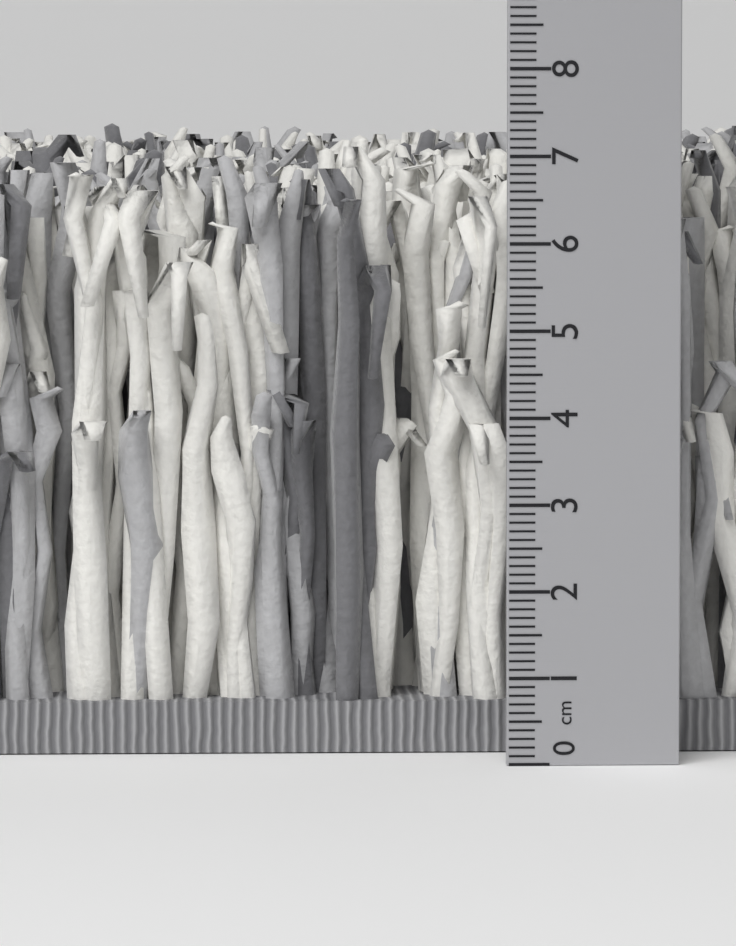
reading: 7.3 cm
